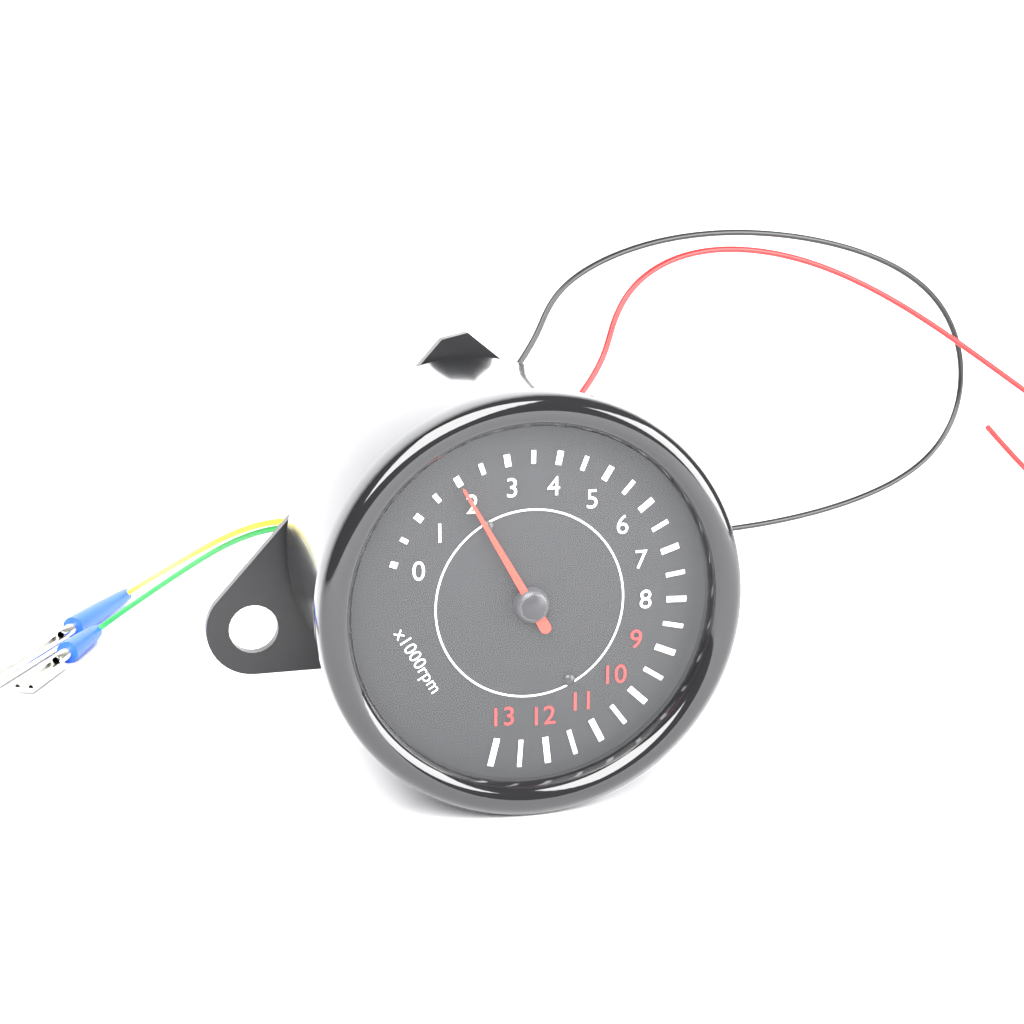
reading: 2.0 x1000rpm
